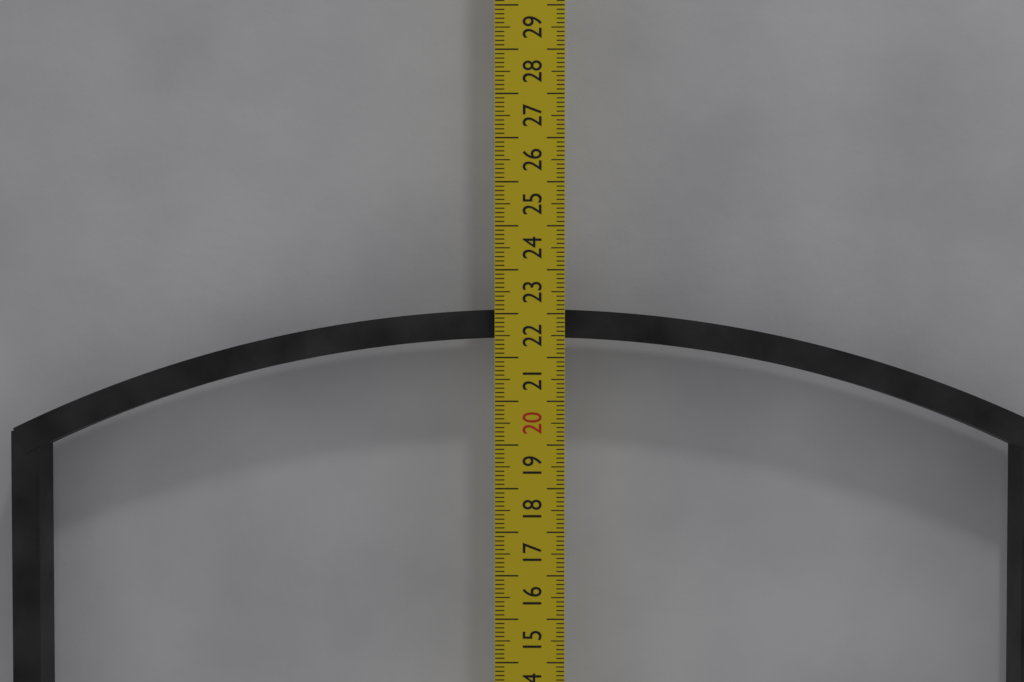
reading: 22.1 cm
